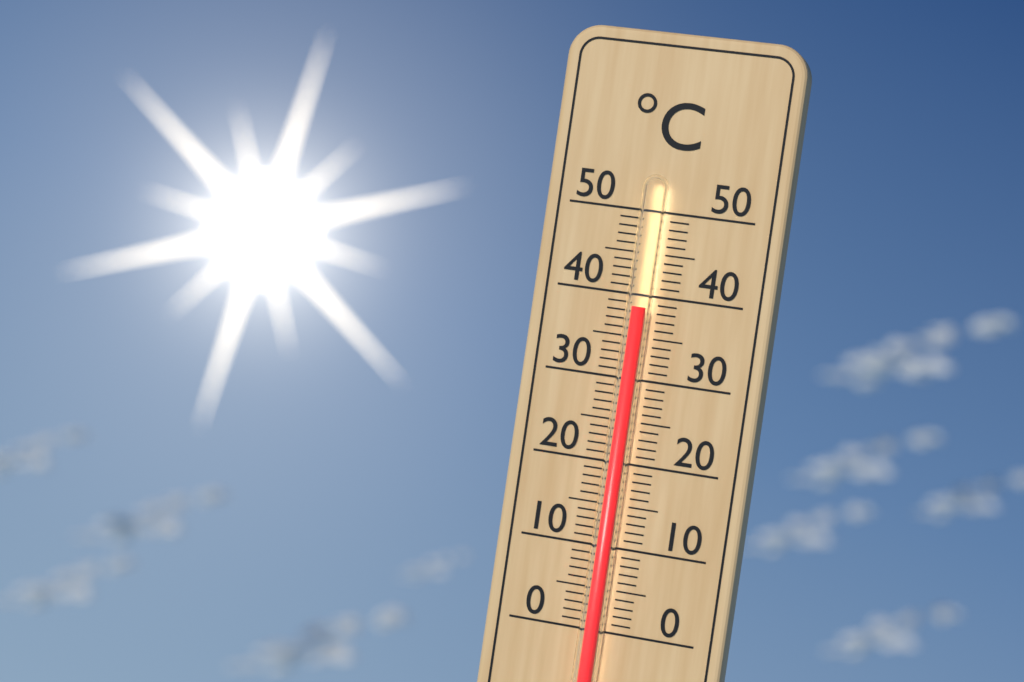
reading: 38.5 °C
